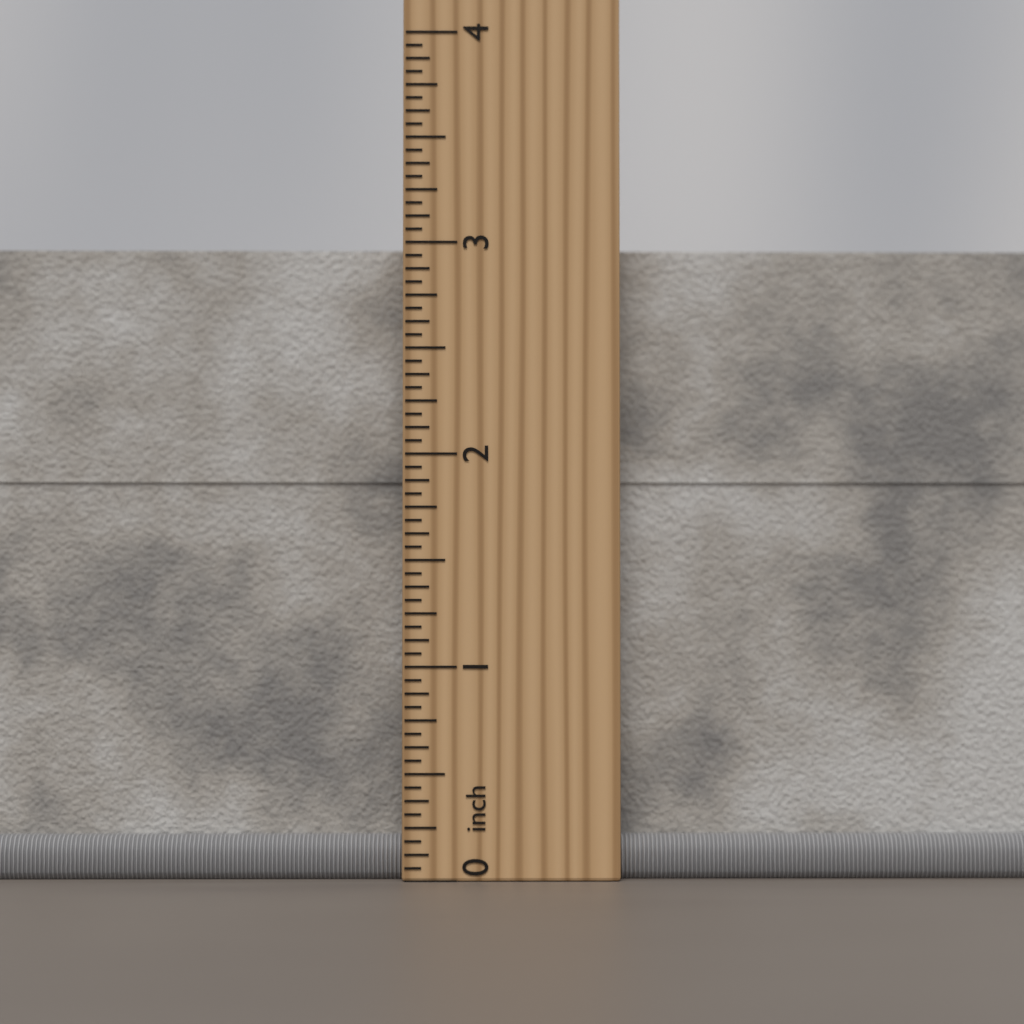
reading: 3.0000 inch
